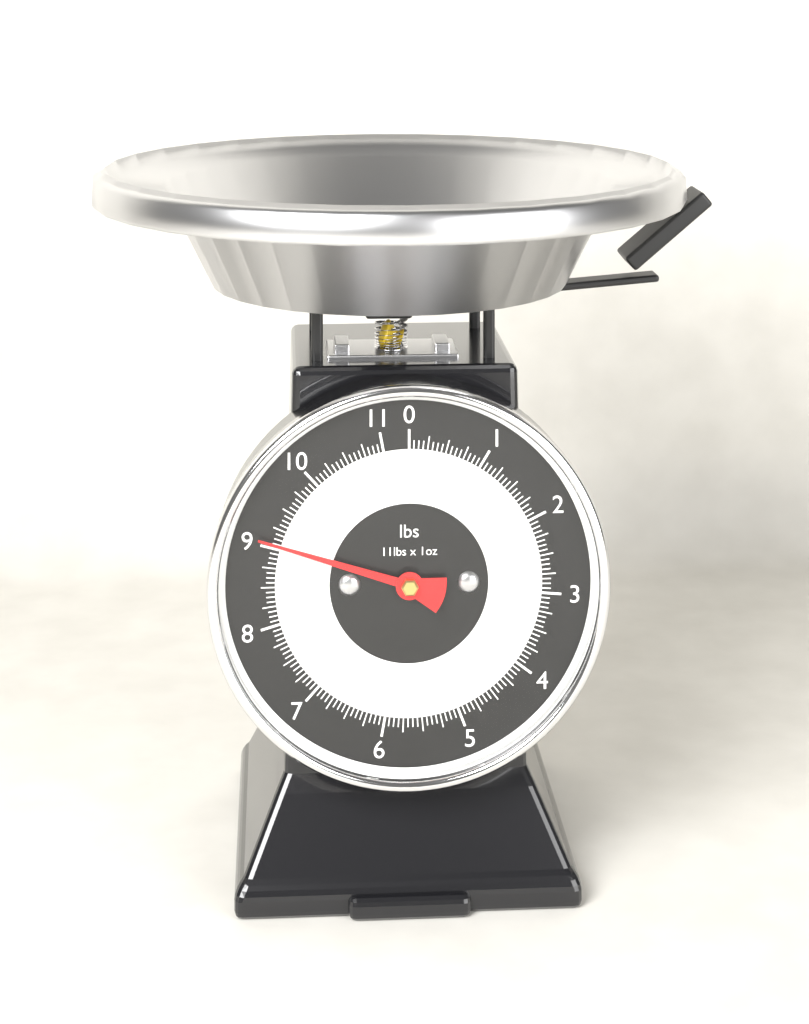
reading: 9.0625 lbs
